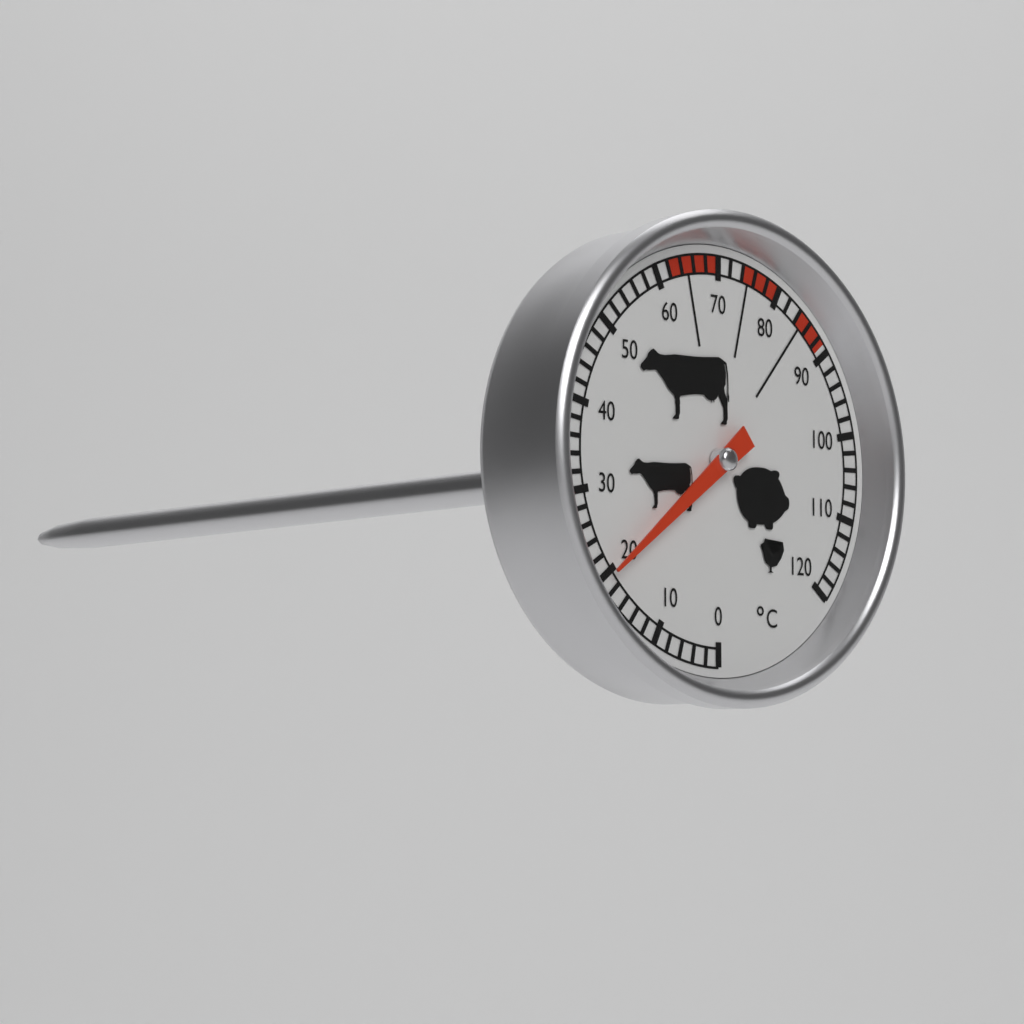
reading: 20 °C
